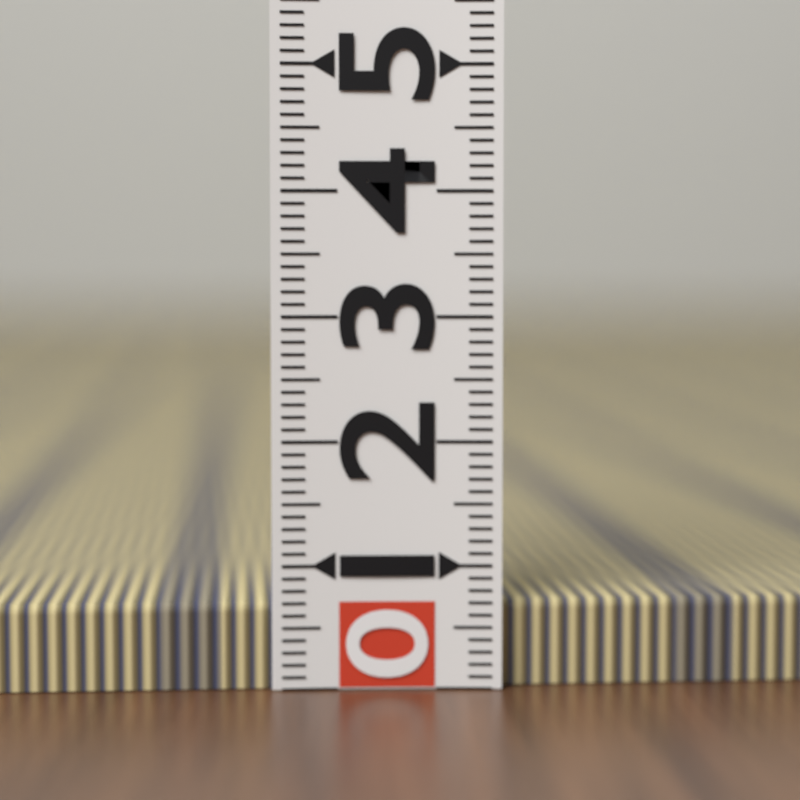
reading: 0.7 (no unit)
